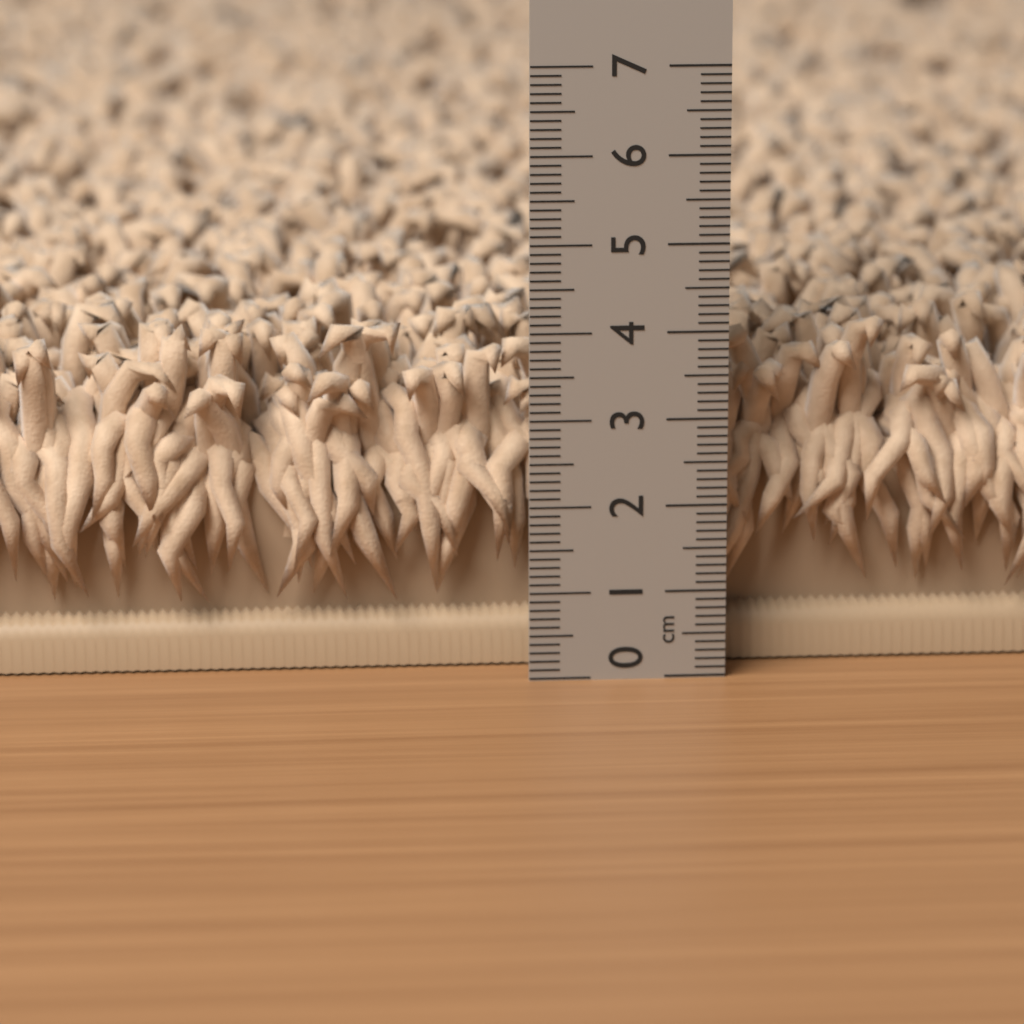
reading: 4.0 cm
